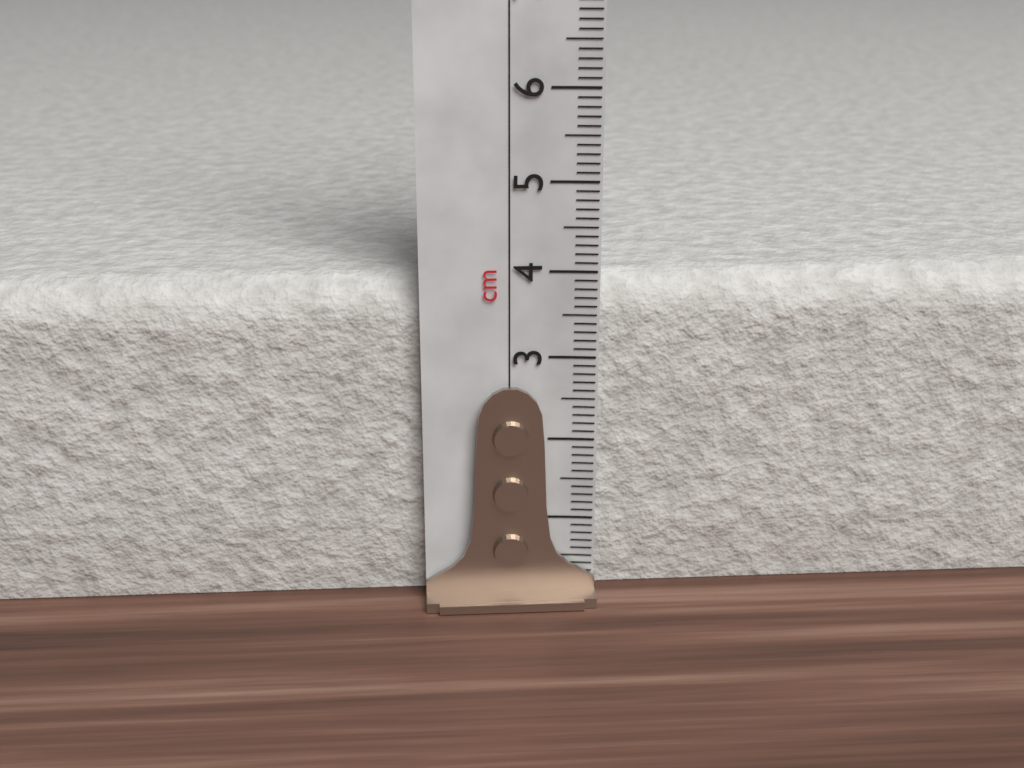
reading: 3.9 cm
